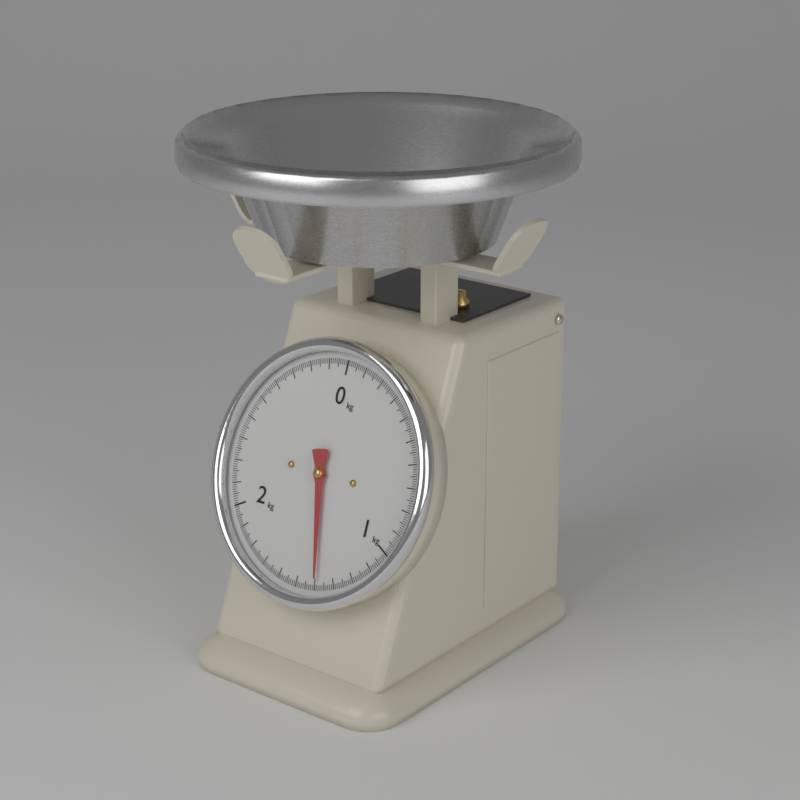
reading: 1.39 kg
